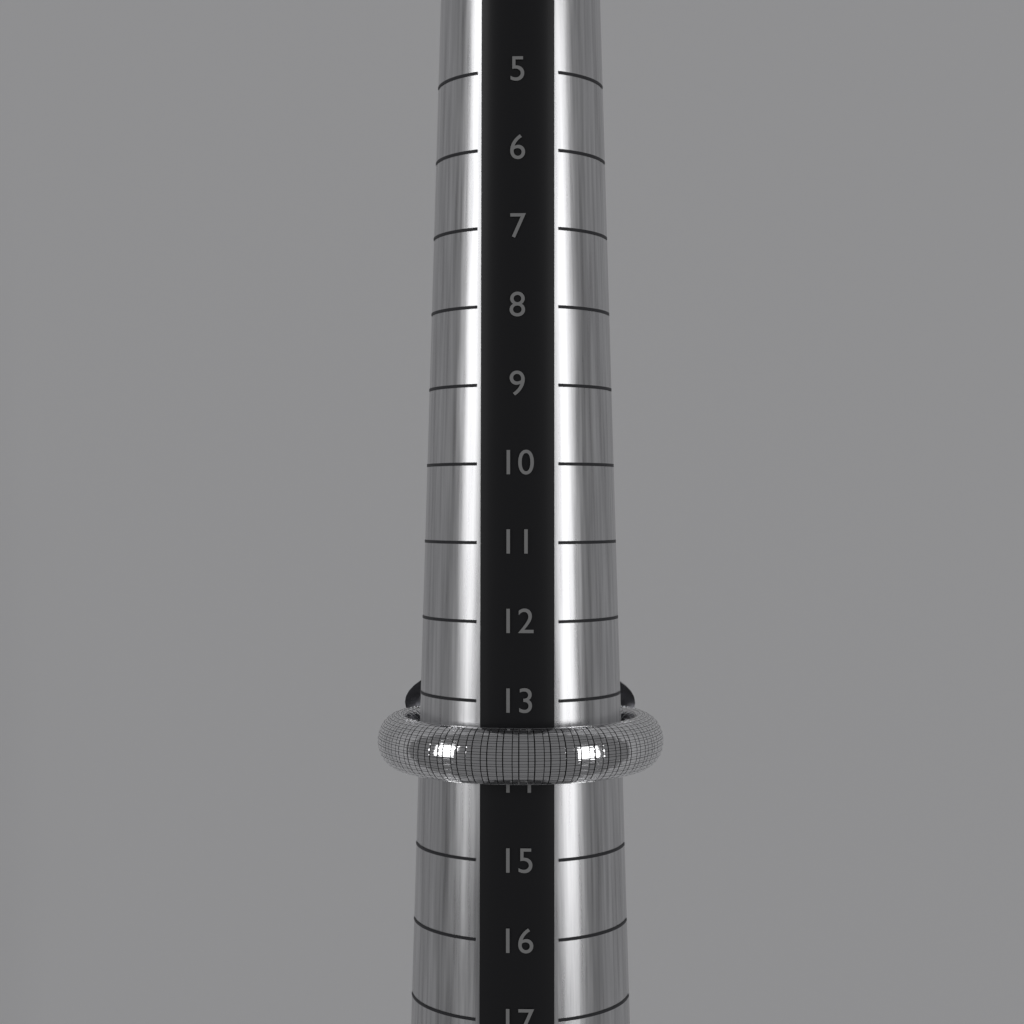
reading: 14 (no unit)
